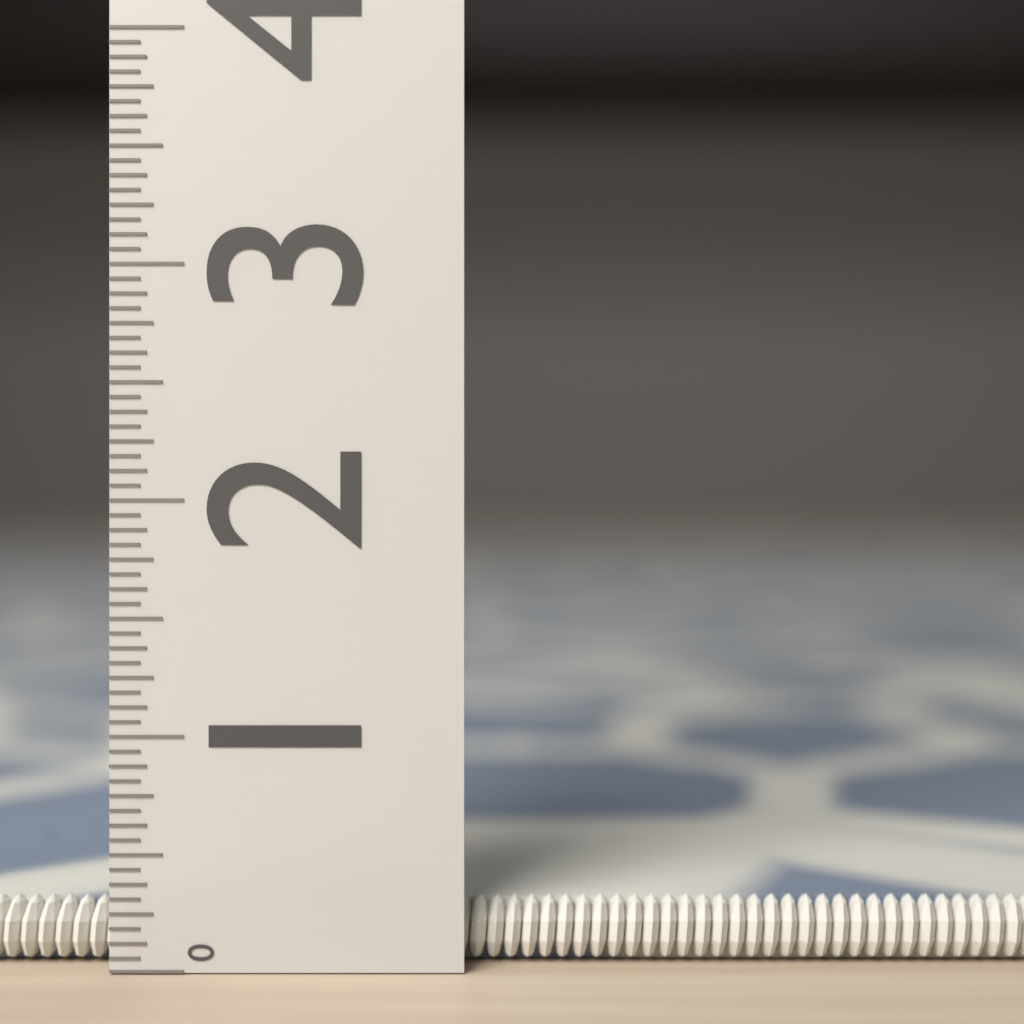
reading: 0.2800 (no unit)
